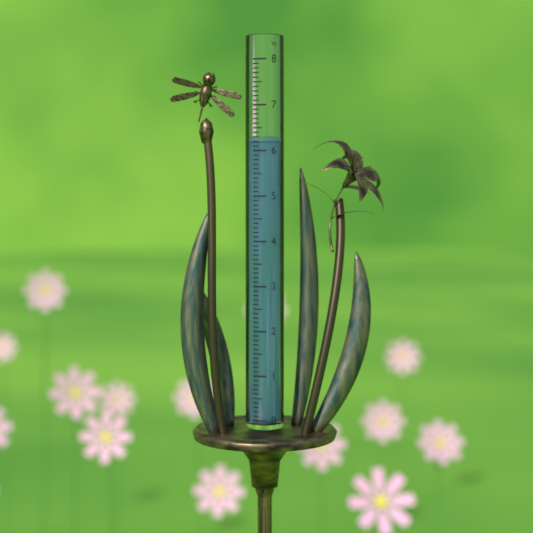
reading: 6.2 in
